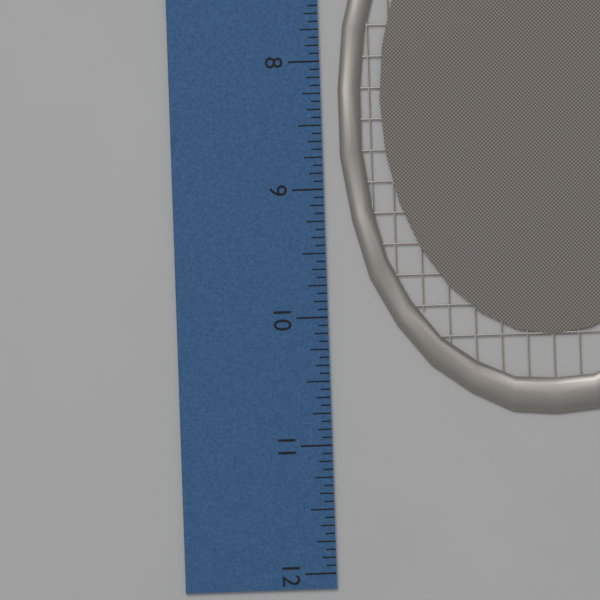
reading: 10.8125 inch
